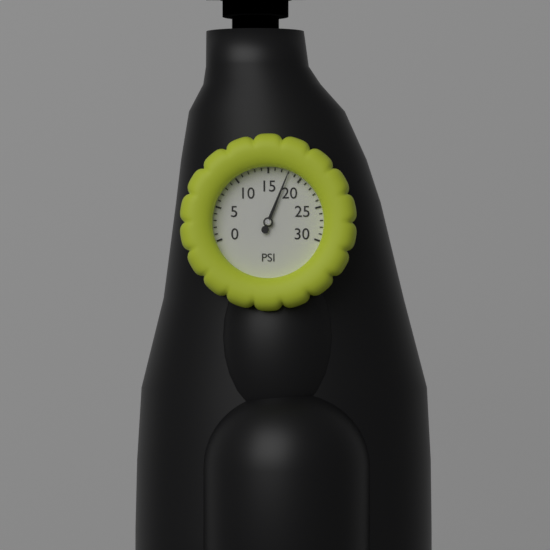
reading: 18 psi
